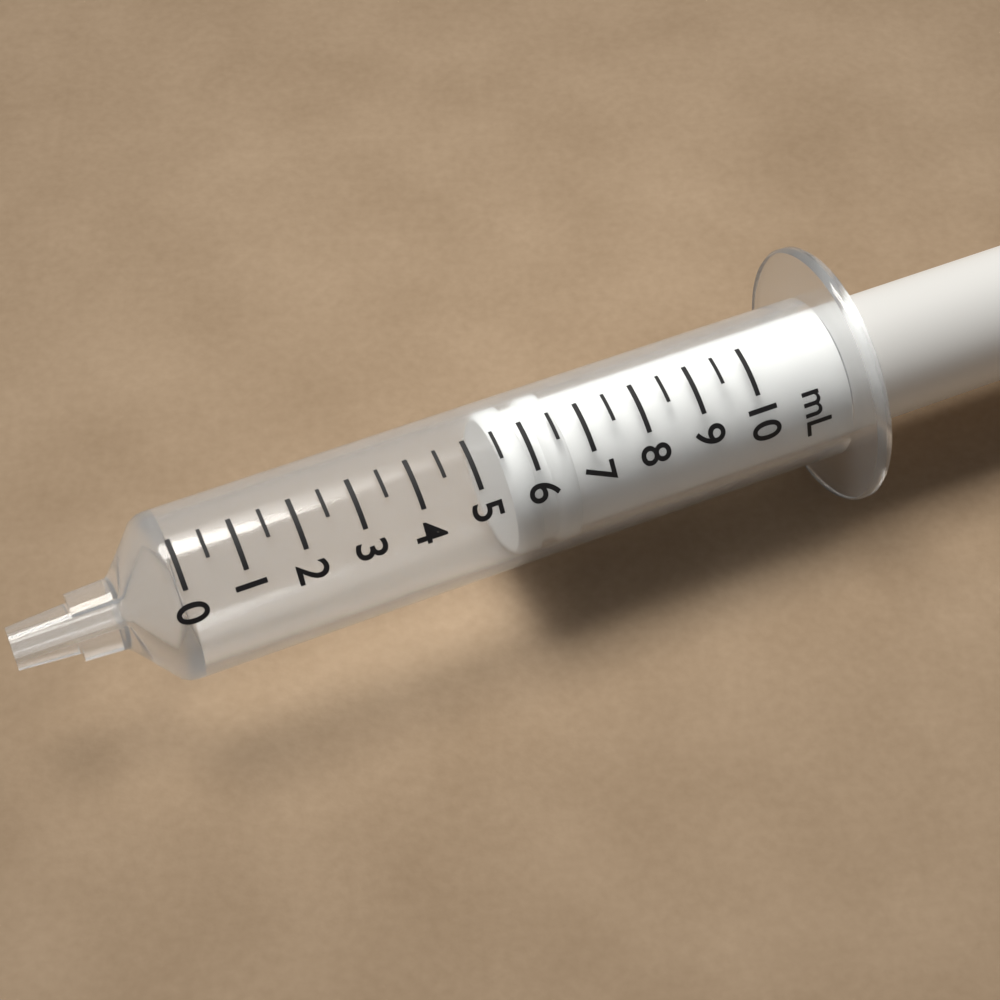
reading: 5.5 mL
